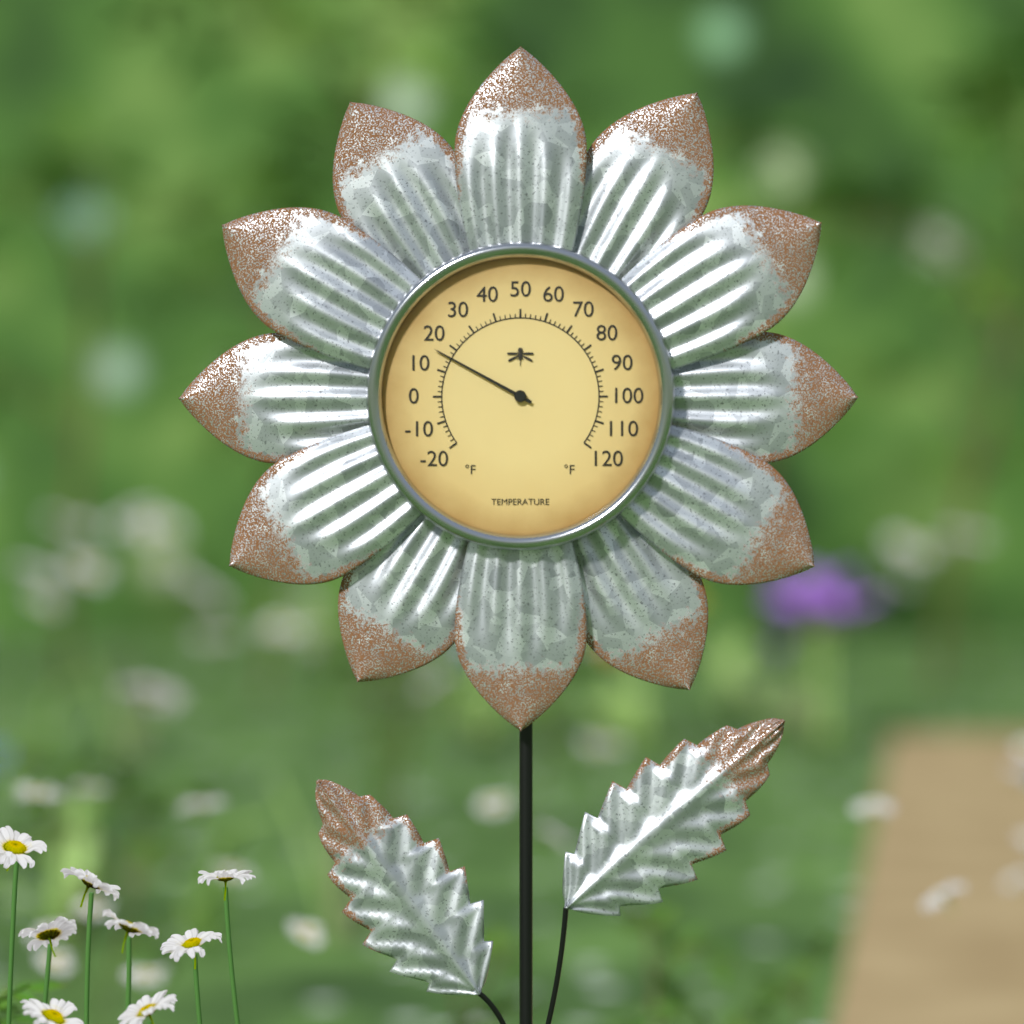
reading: 16 °F
